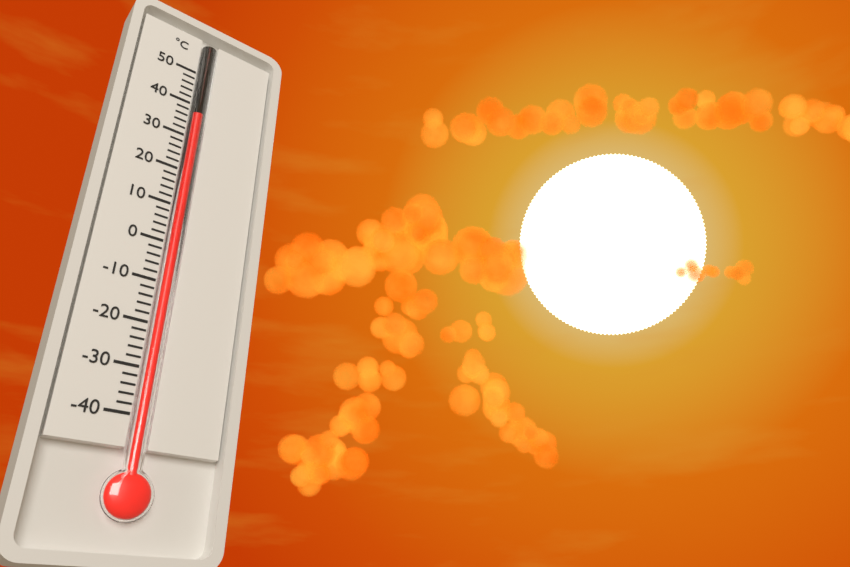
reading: 37 °C
